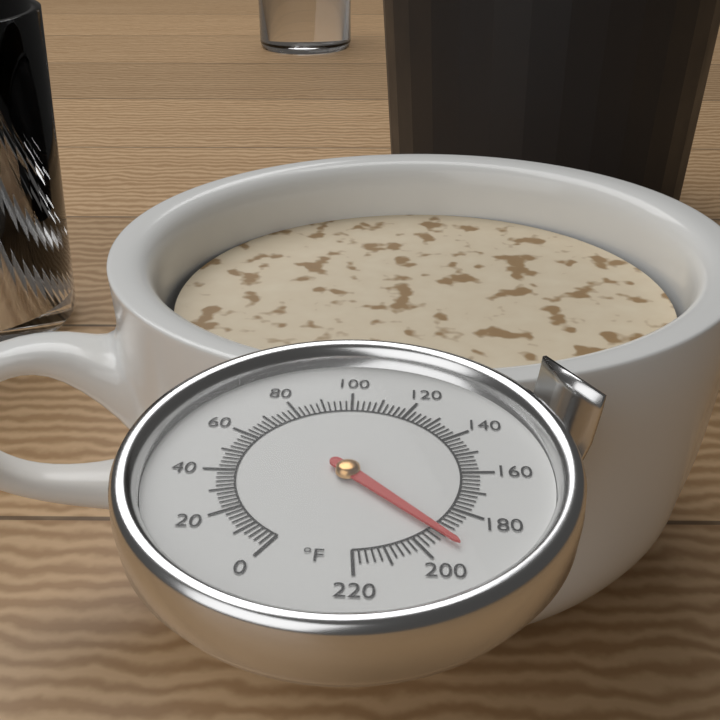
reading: 192 °F
